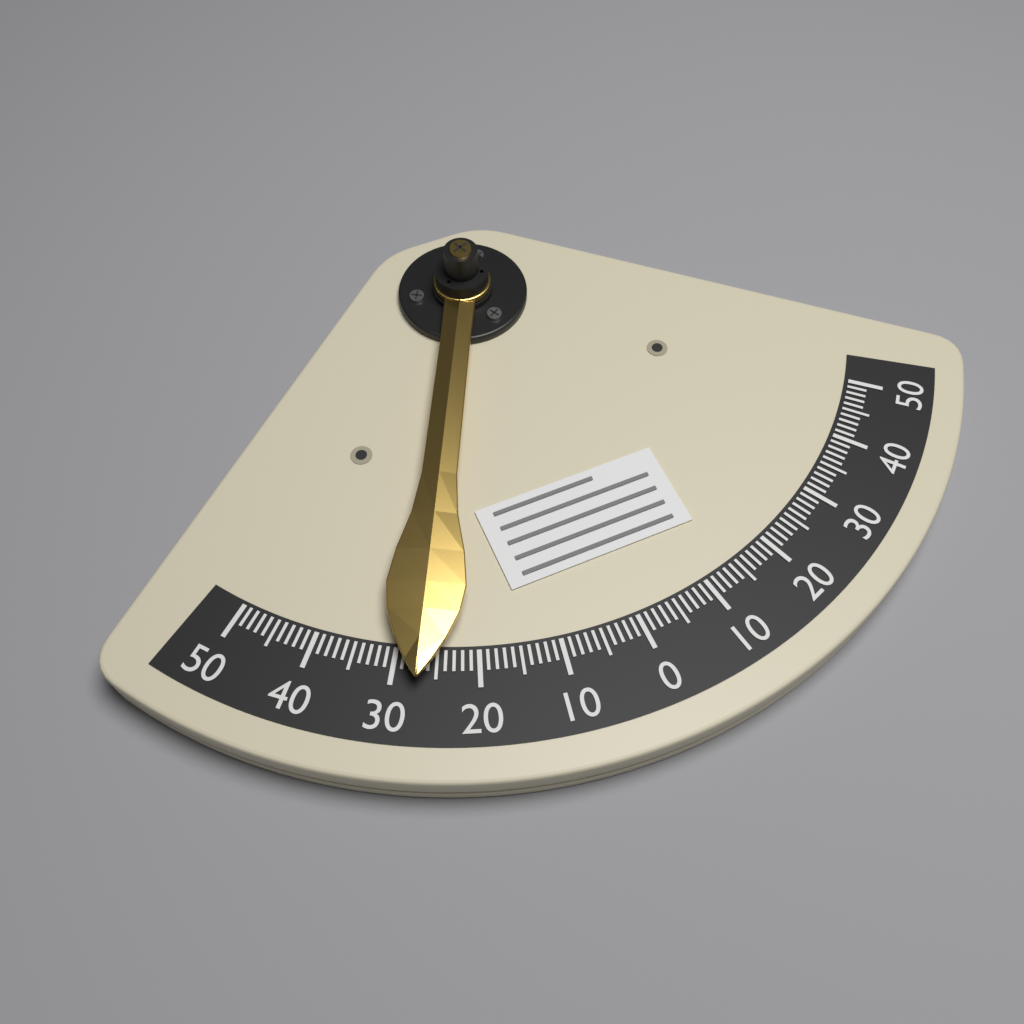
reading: 27 (no unit)
